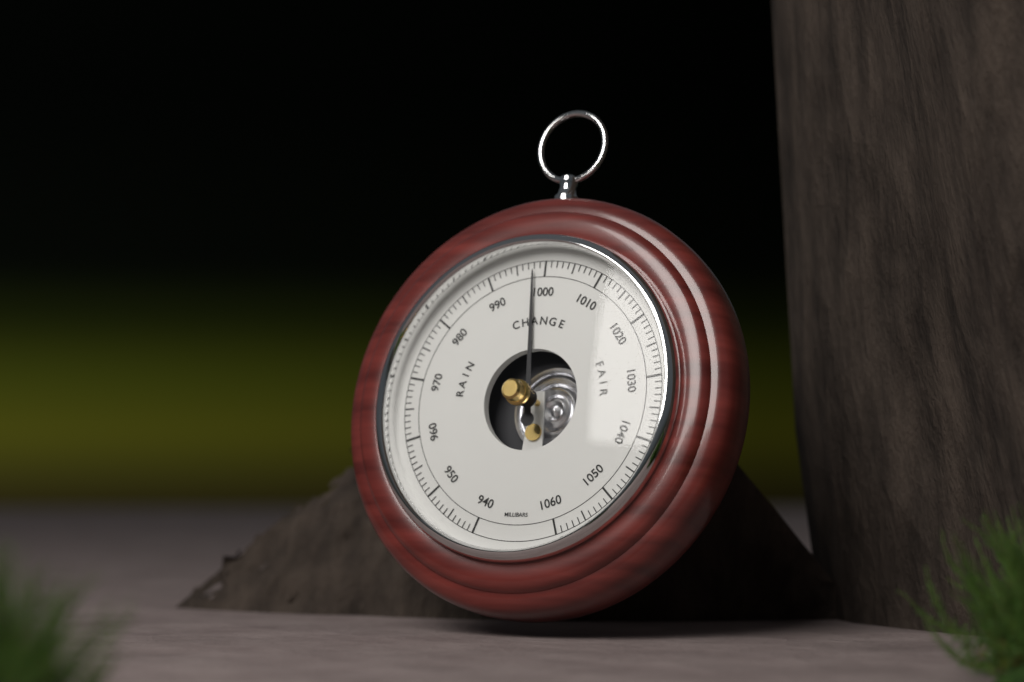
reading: 998 mbar
